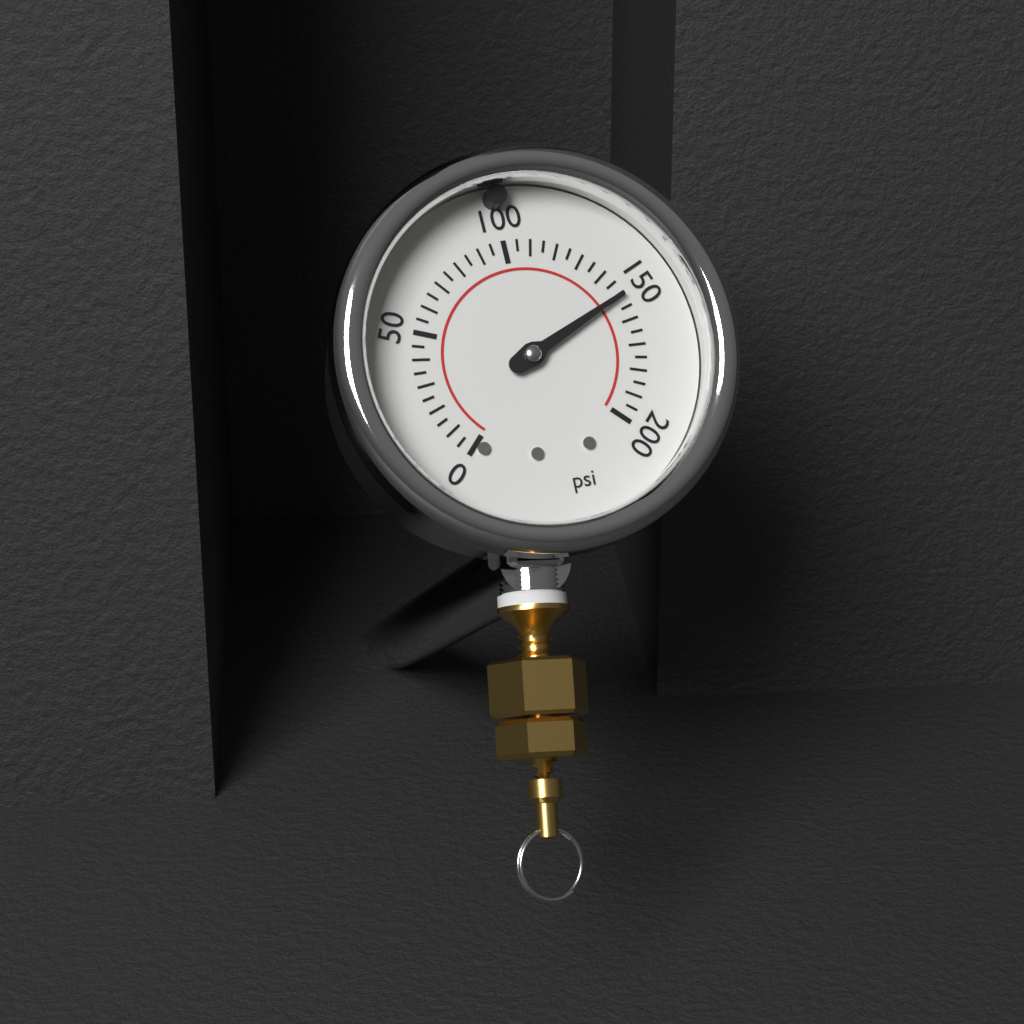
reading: 150 psi
